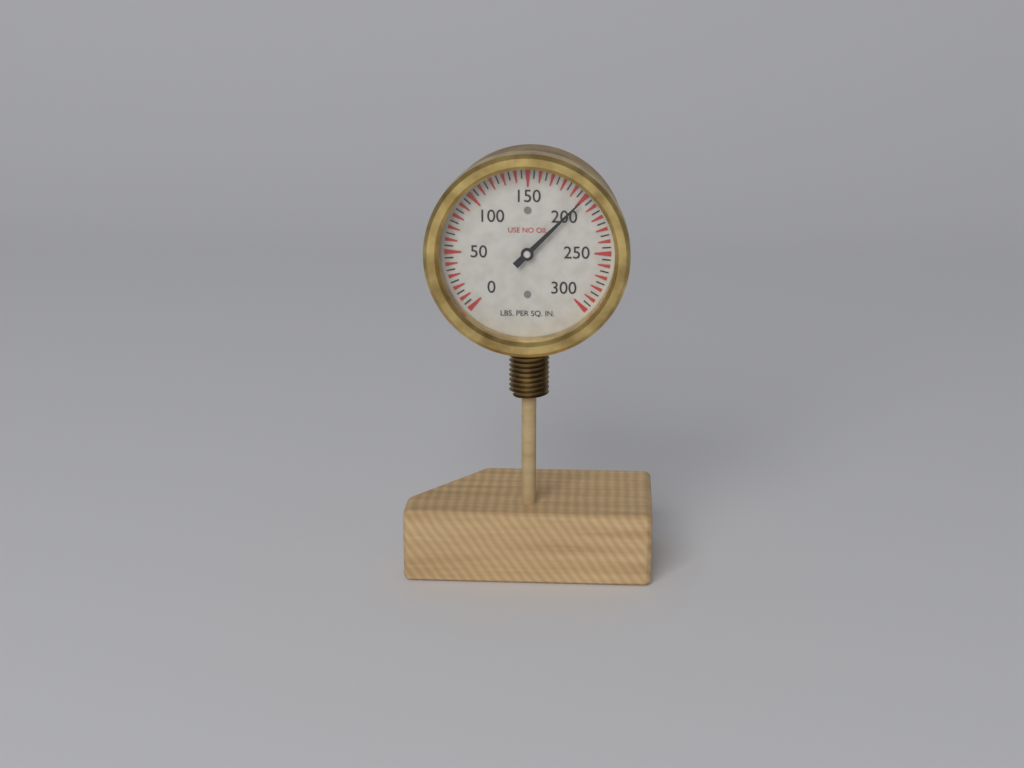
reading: 200 psi
